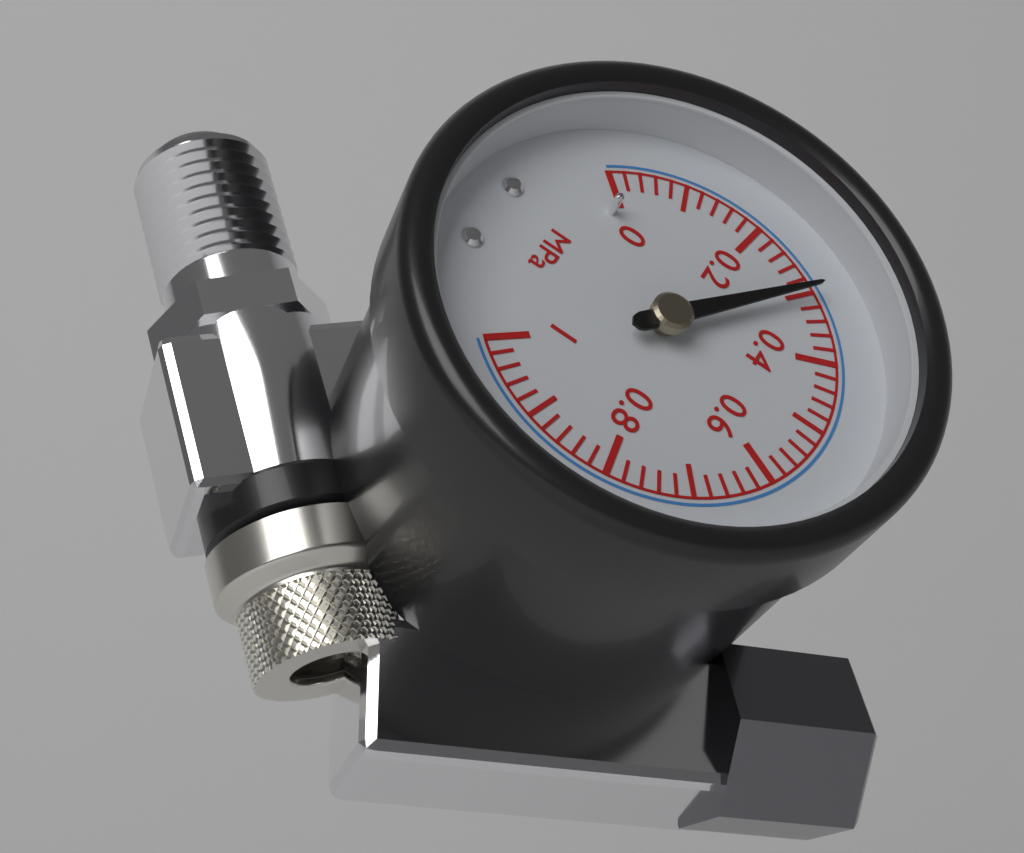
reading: 0.30 MPa
